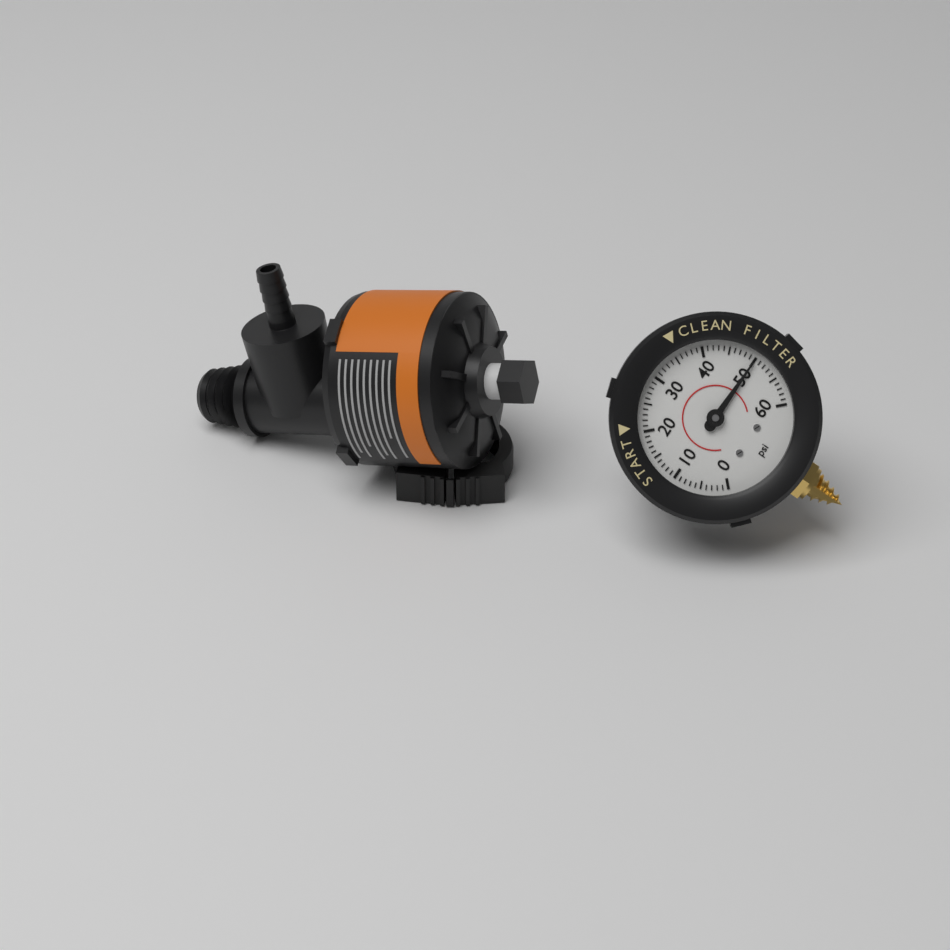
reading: 50 psi
